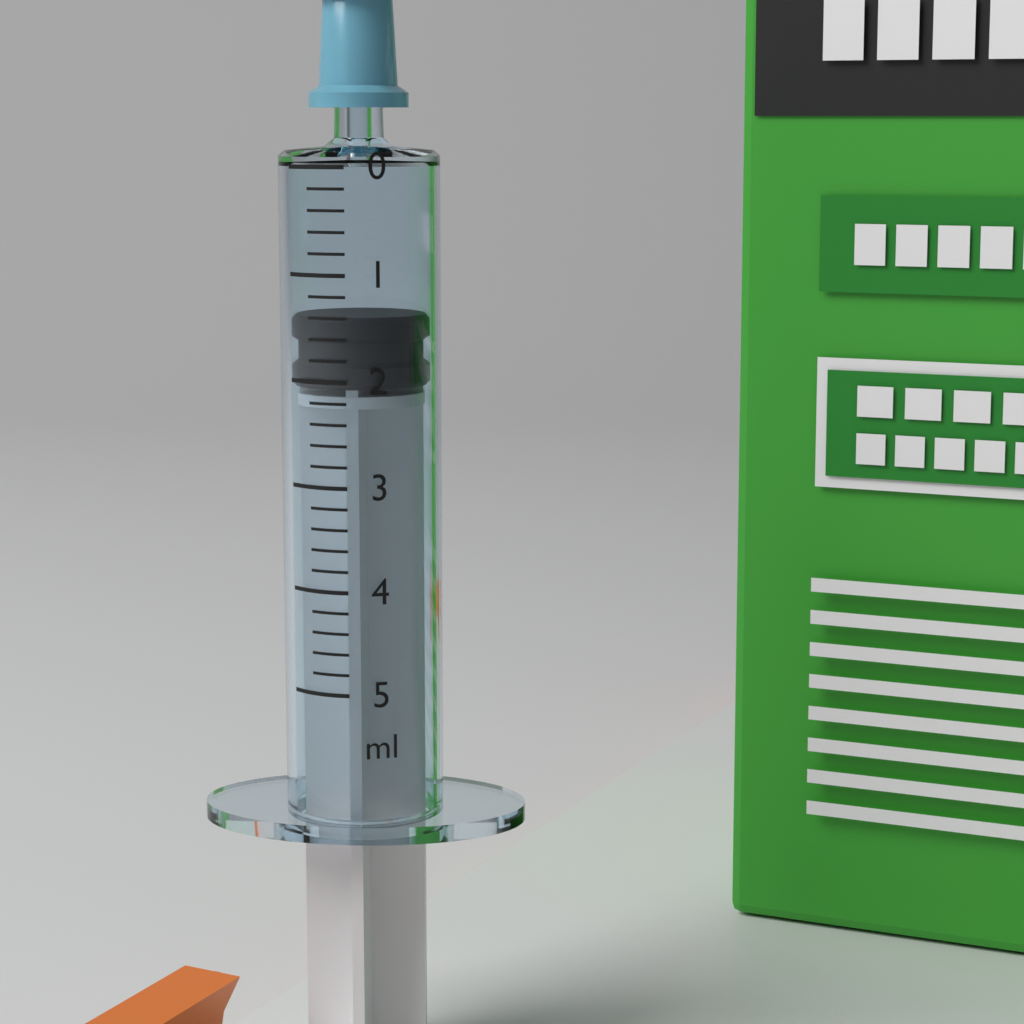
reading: 1.4 ml
